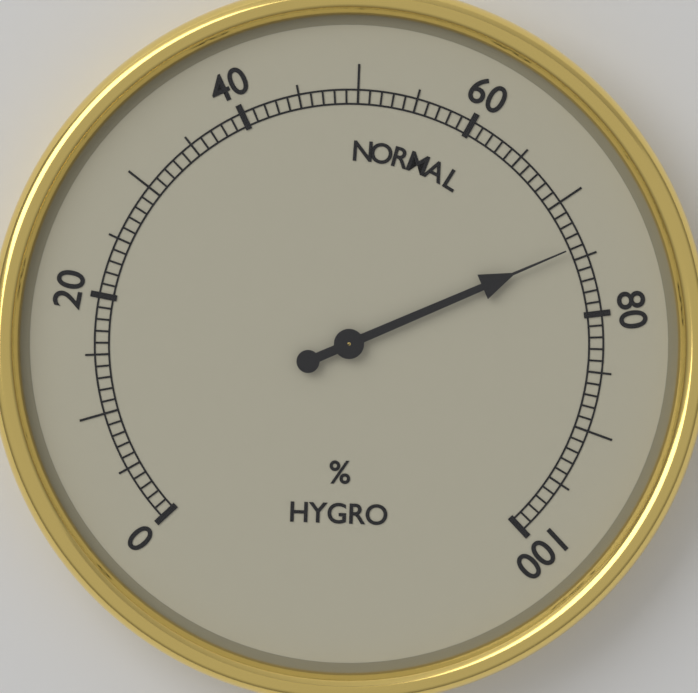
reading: 74 %
